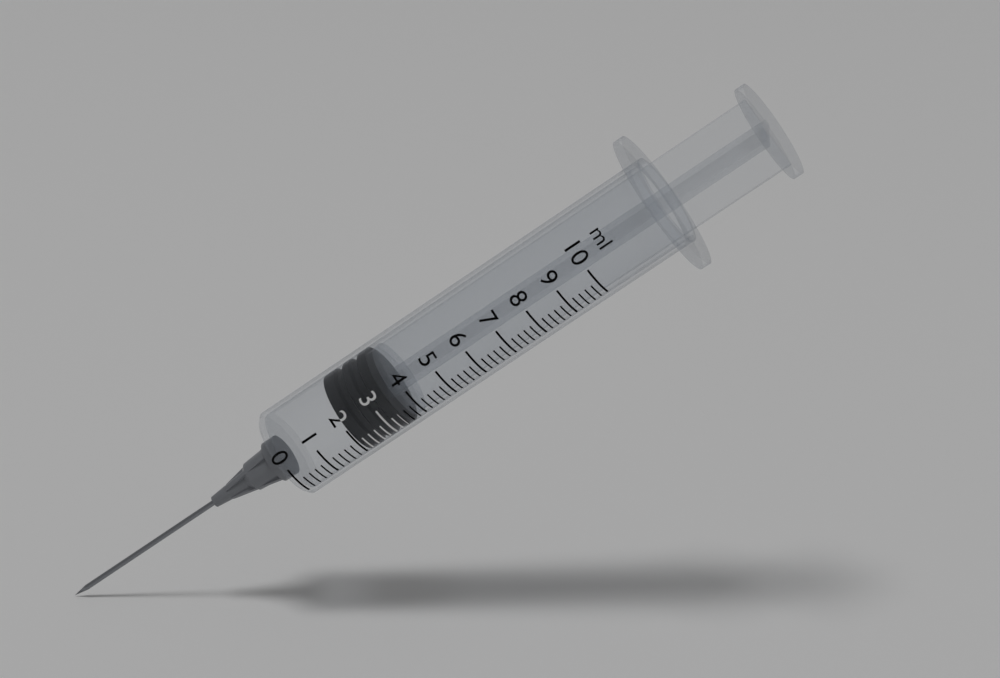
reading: 2.0 ml
